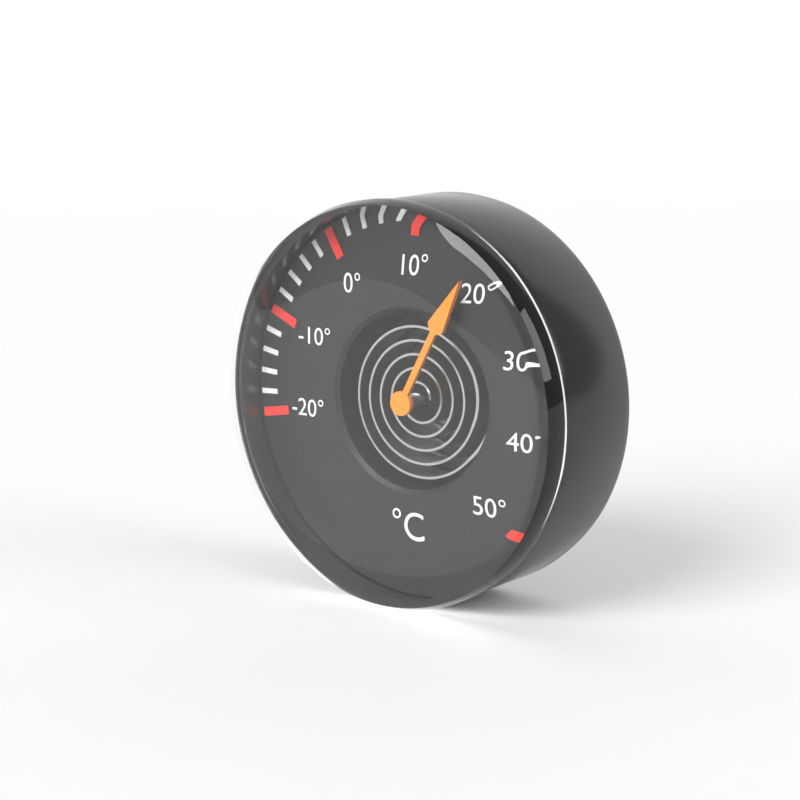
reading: 18 °C
